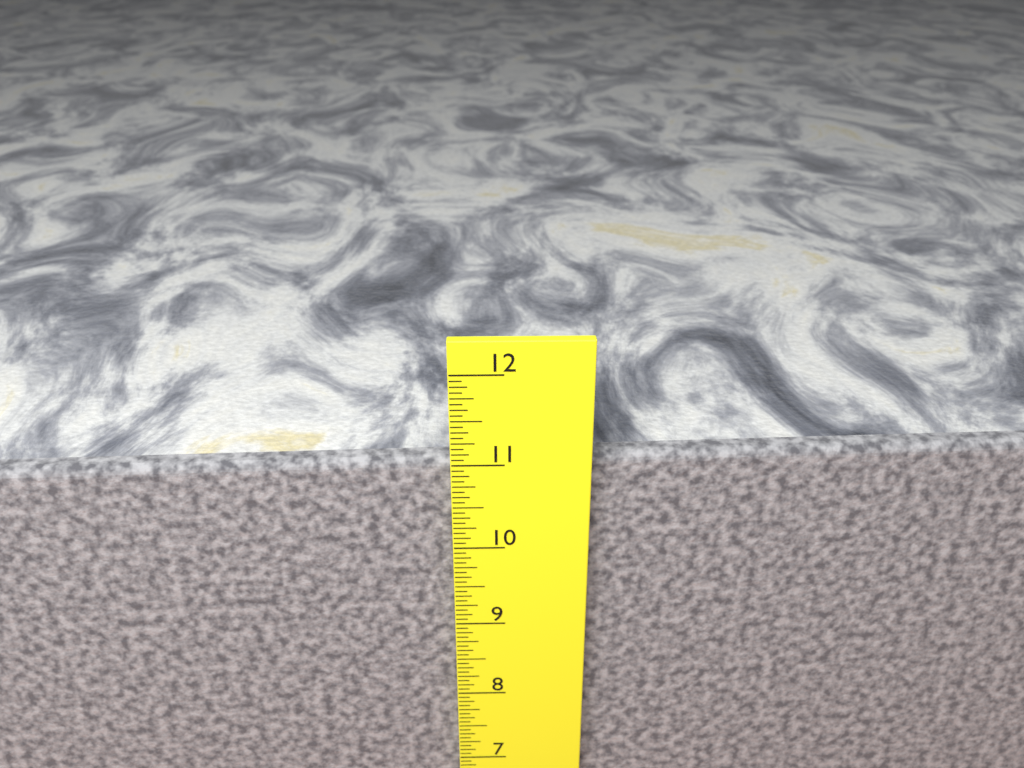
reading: 11.0000 in
